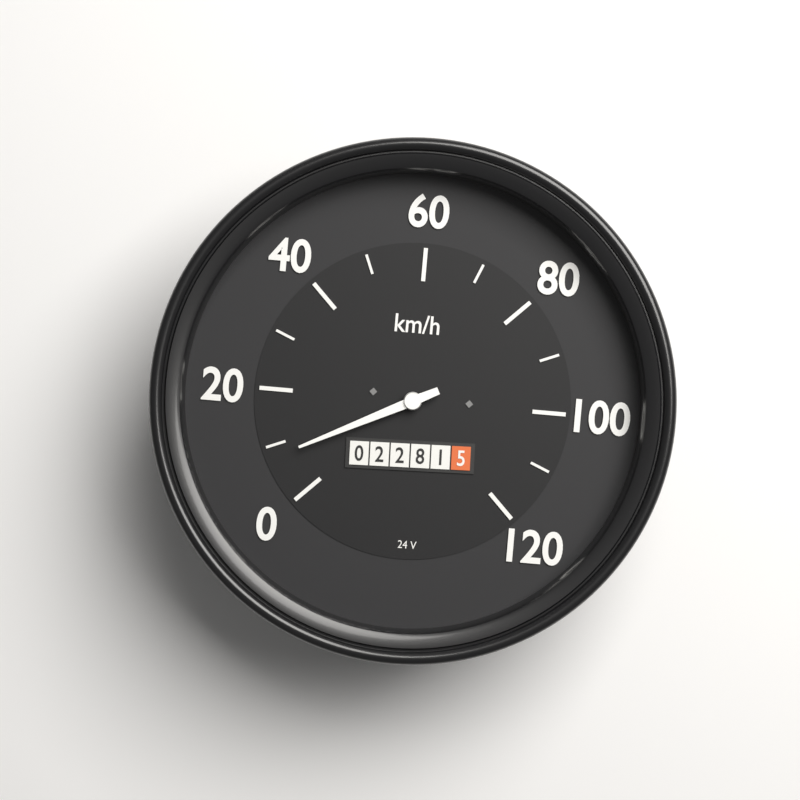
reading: 8 km/h
